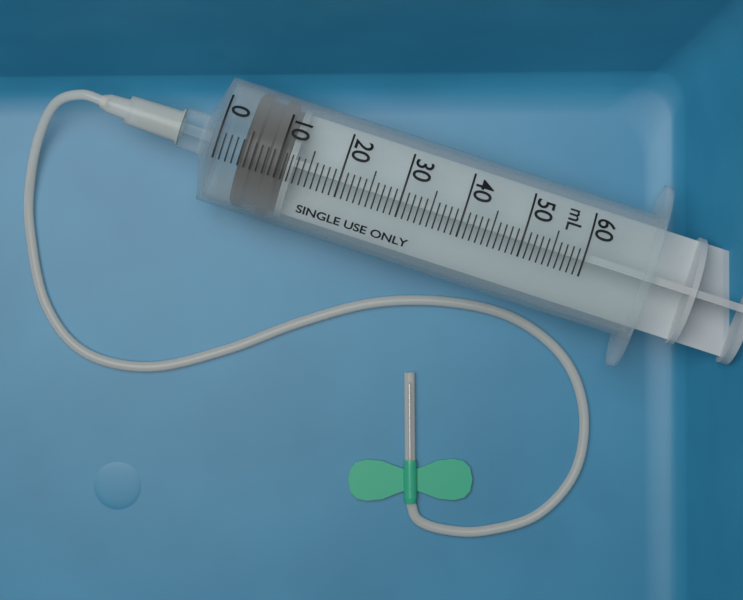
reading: 4 mL
